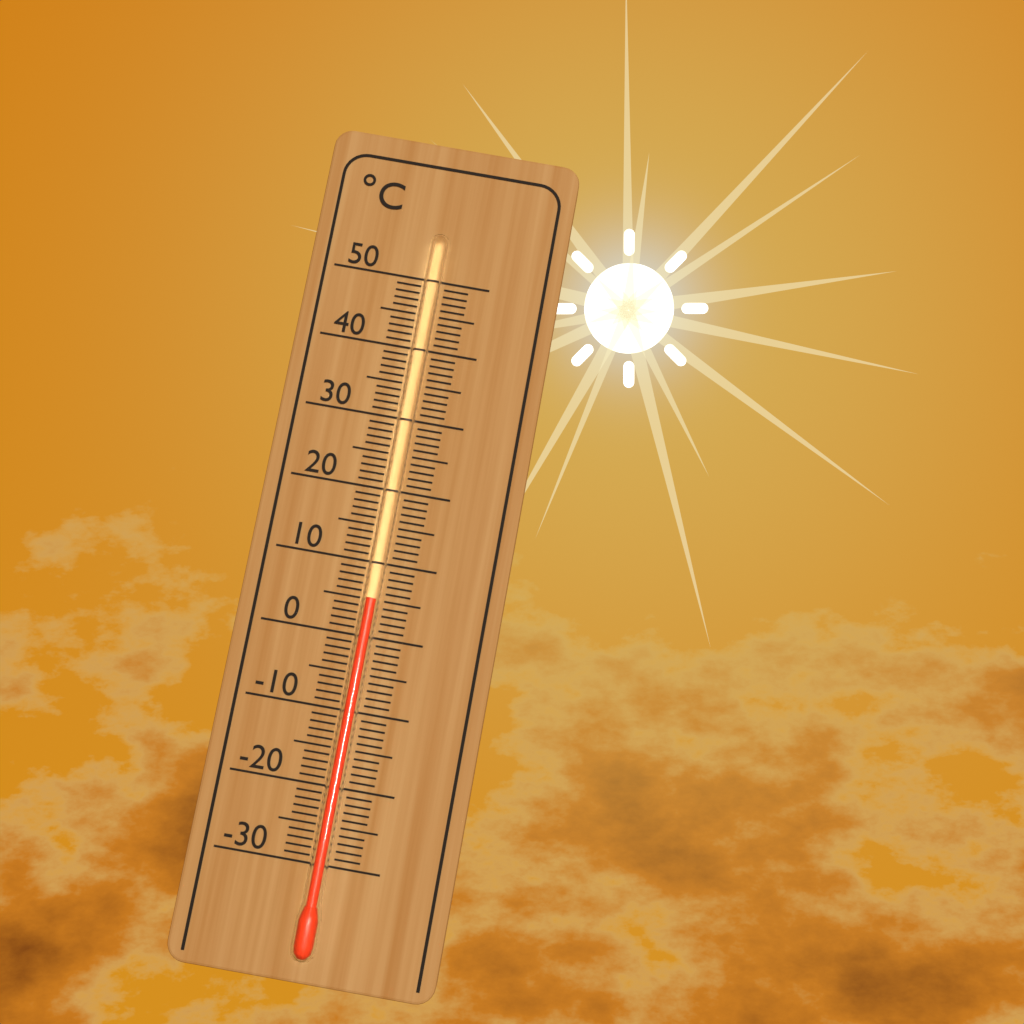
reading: 5 °C
